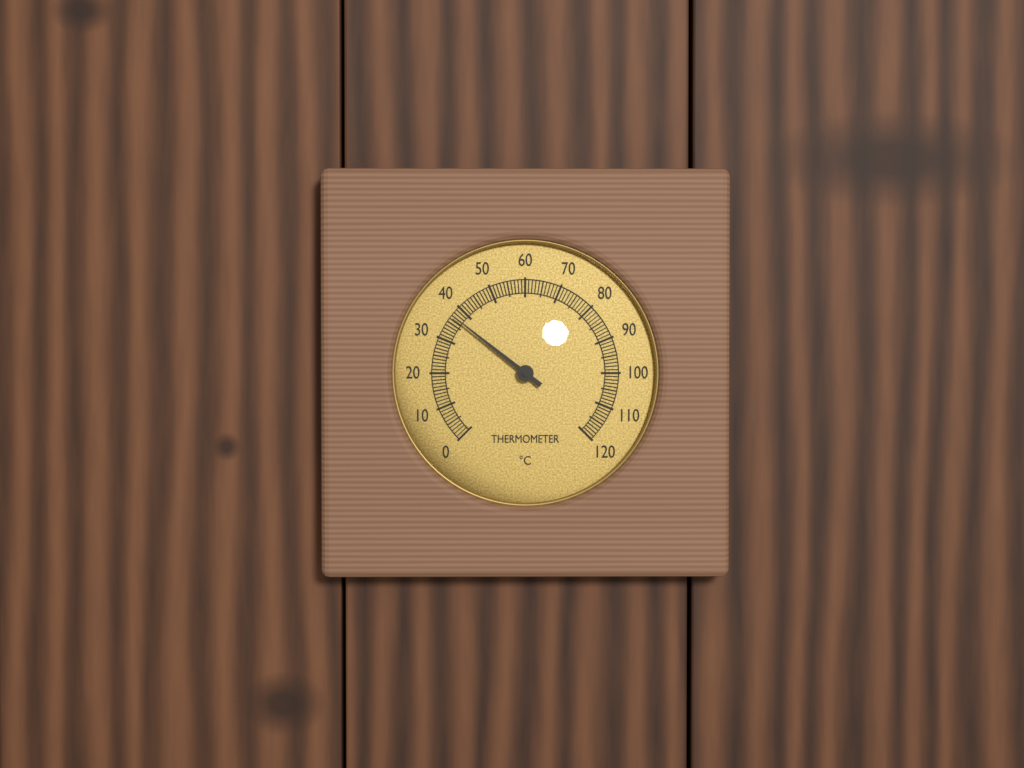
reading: 37 °C
